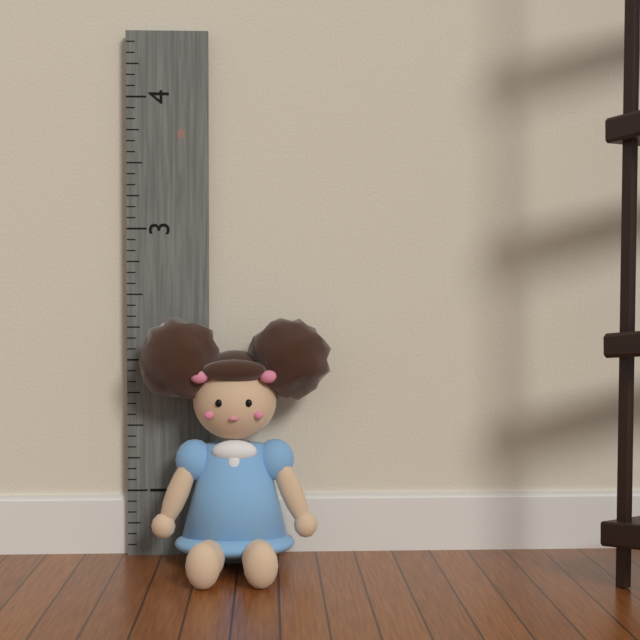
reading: 2.333333 (no unit)
